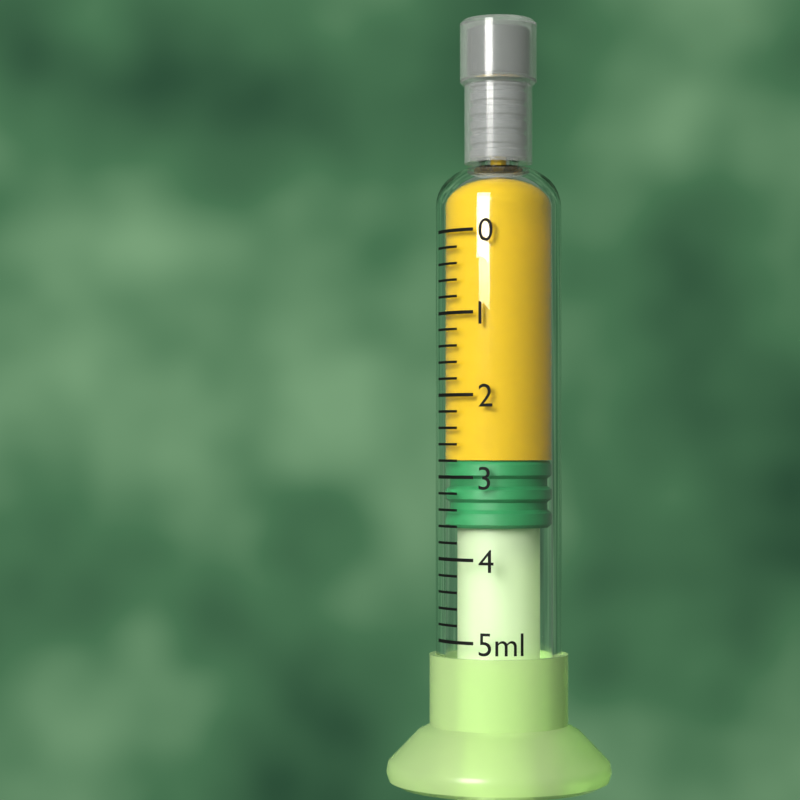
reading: 2.8 ml
